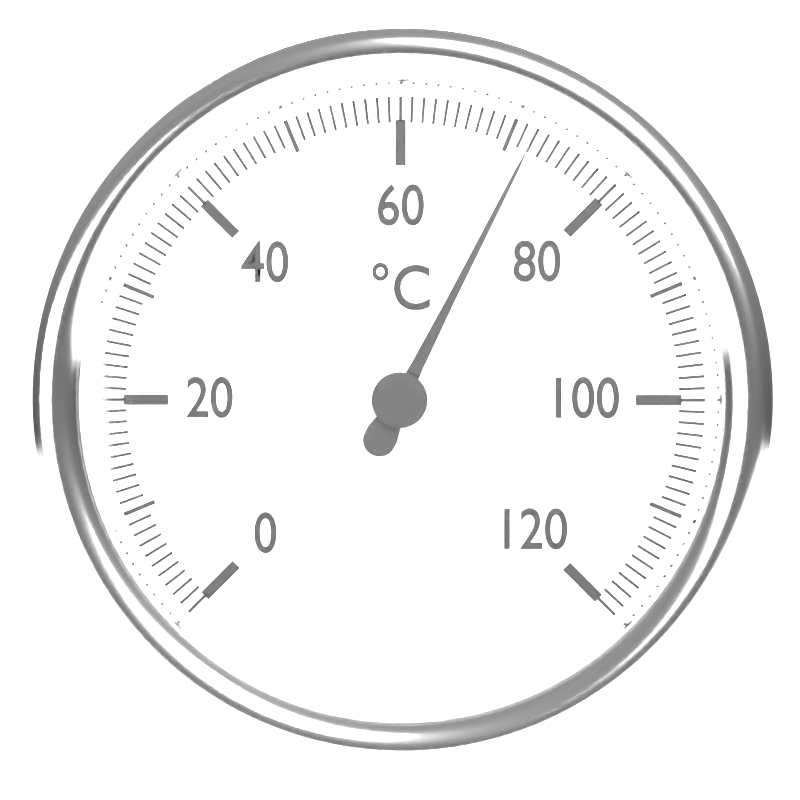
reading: 72 °C
